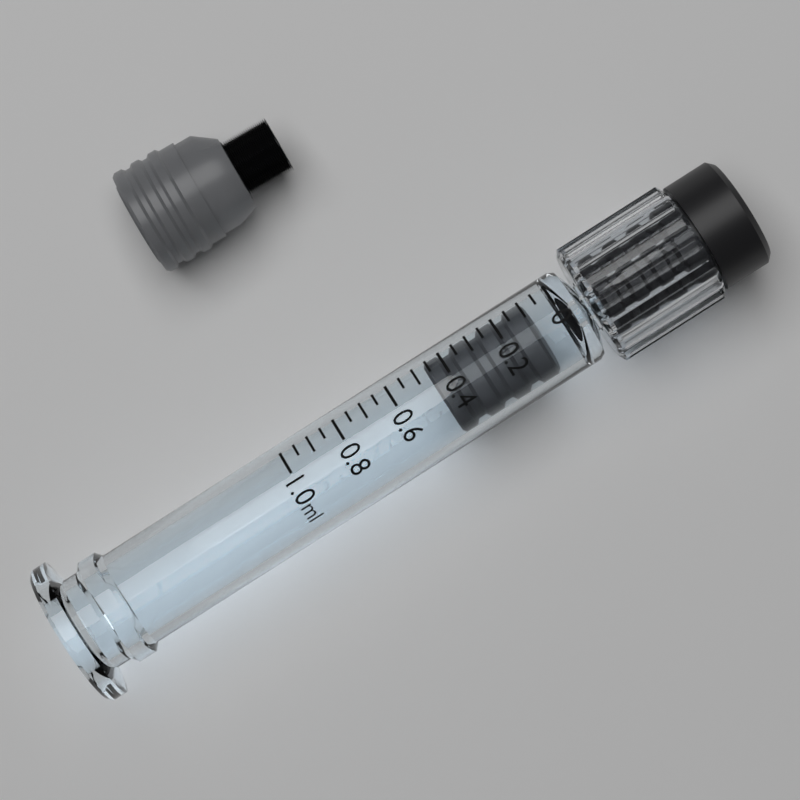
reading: 0.10 ml
